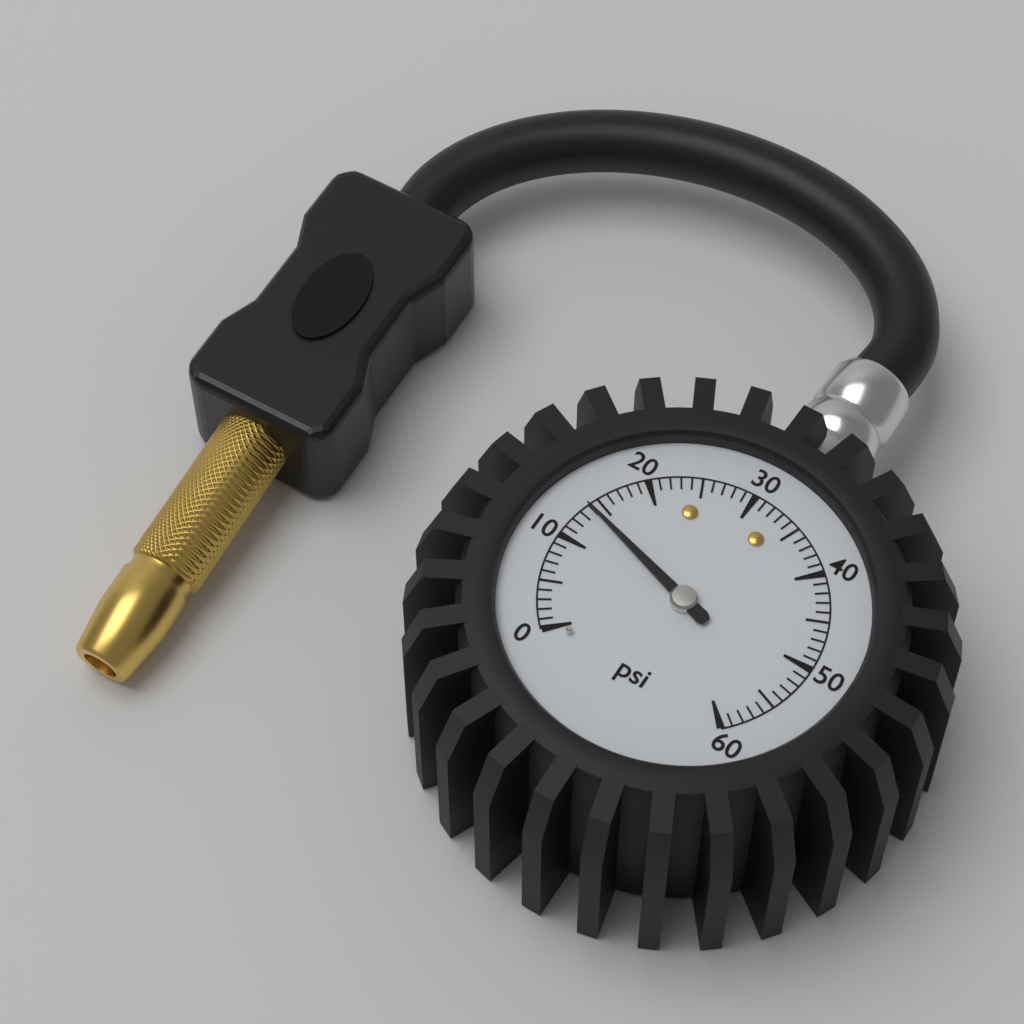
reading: 14 psi
